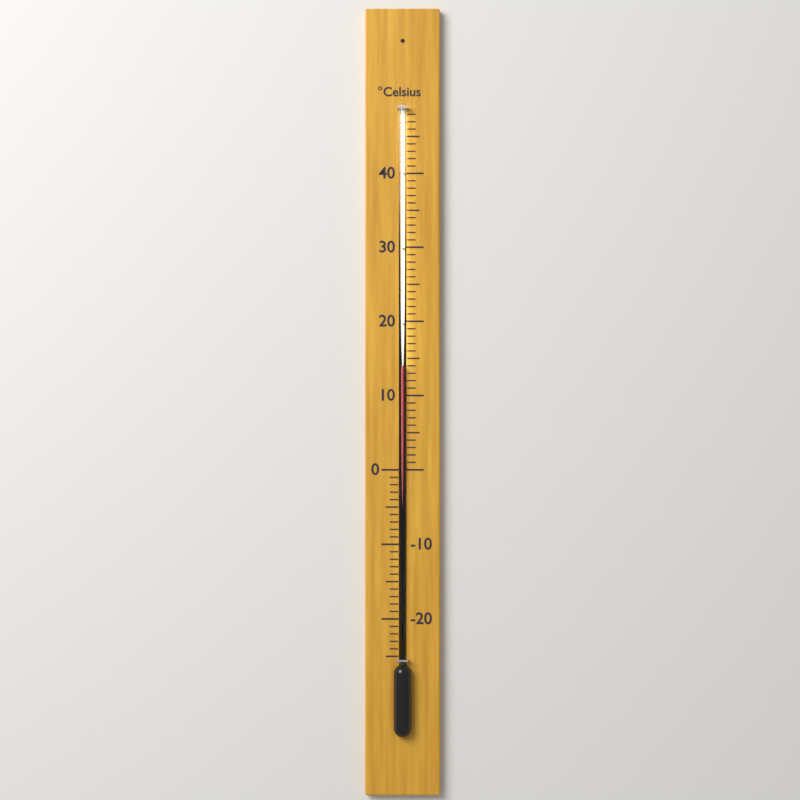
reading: 14 °C
